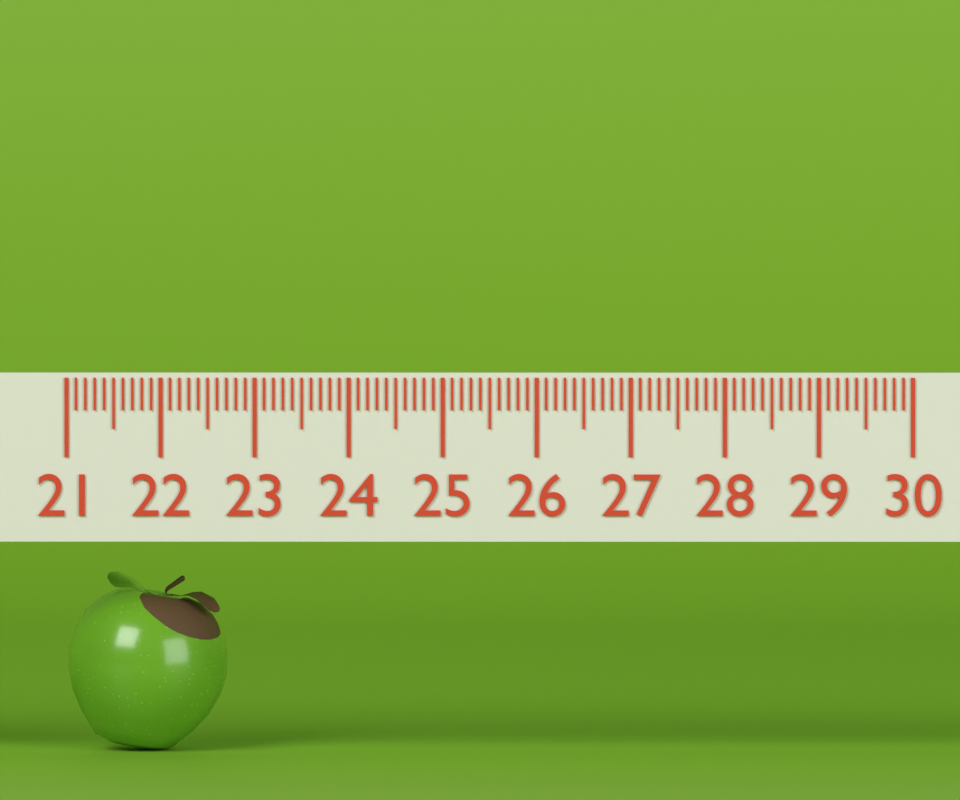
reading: 22.7 (no unit)
